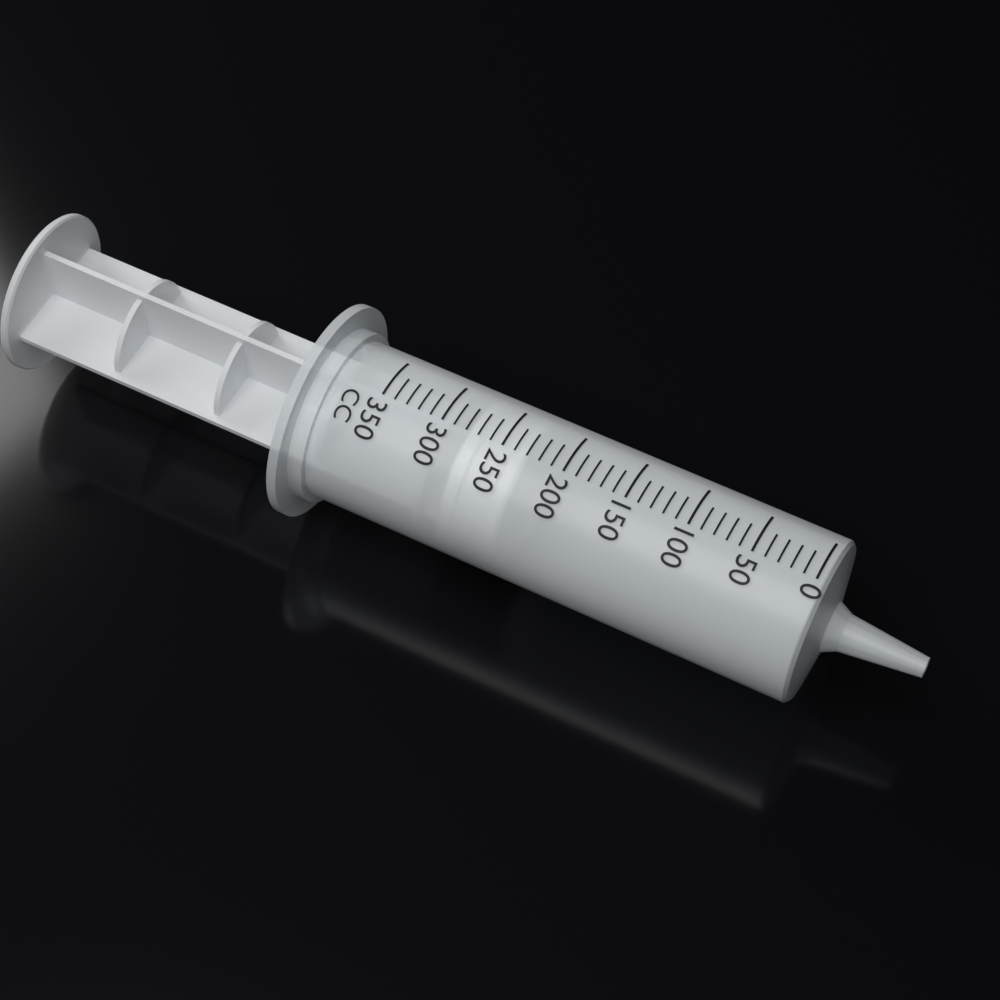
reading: 230 cc
